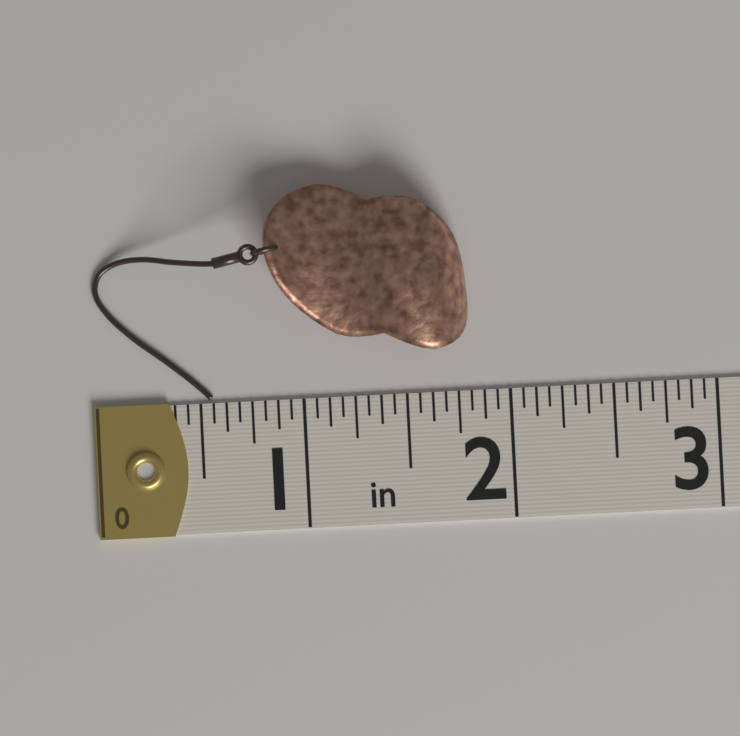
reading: 1.8125 in
